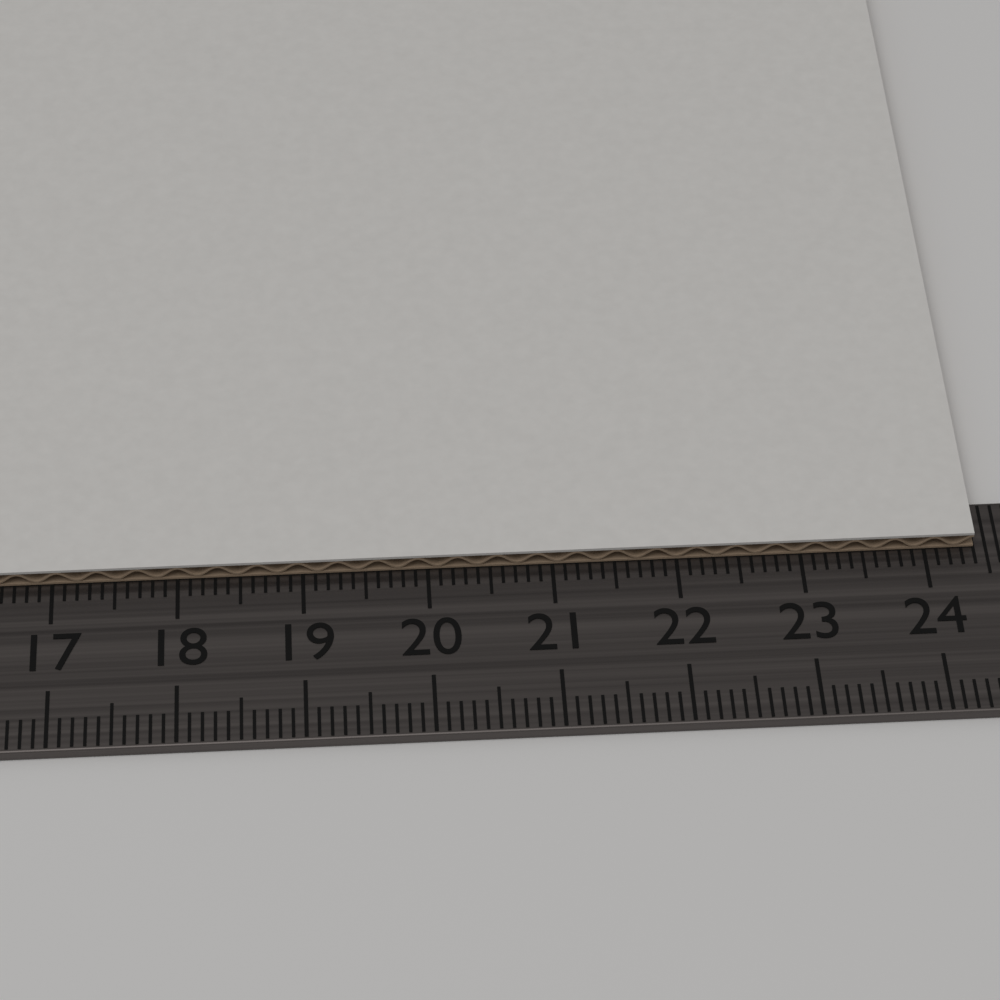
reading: 24.4 cm
